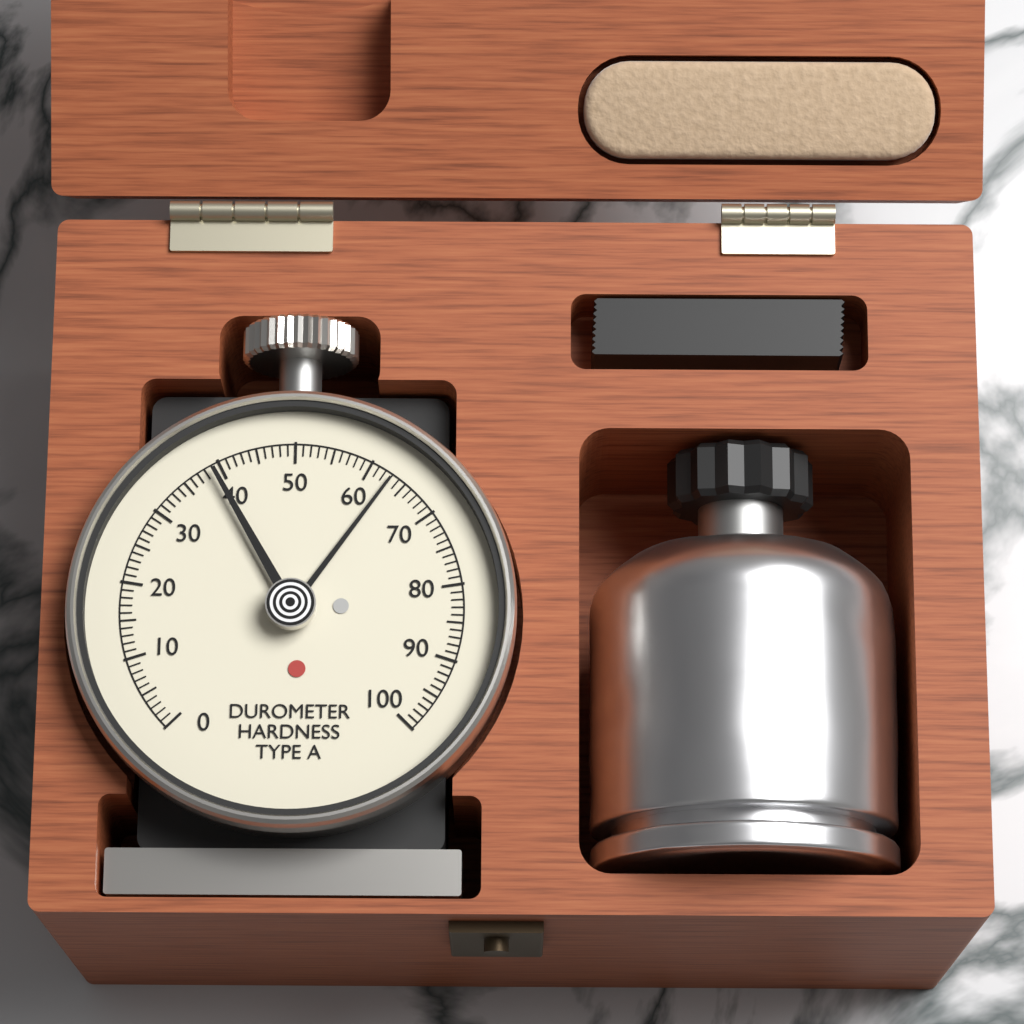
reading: 63 Shore A
